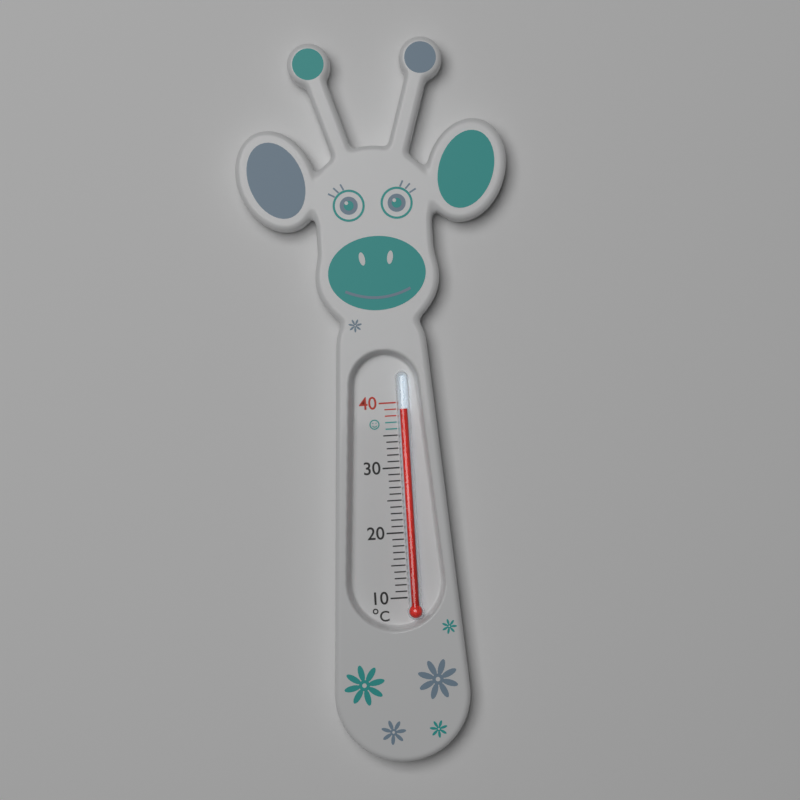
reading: 39 °C
